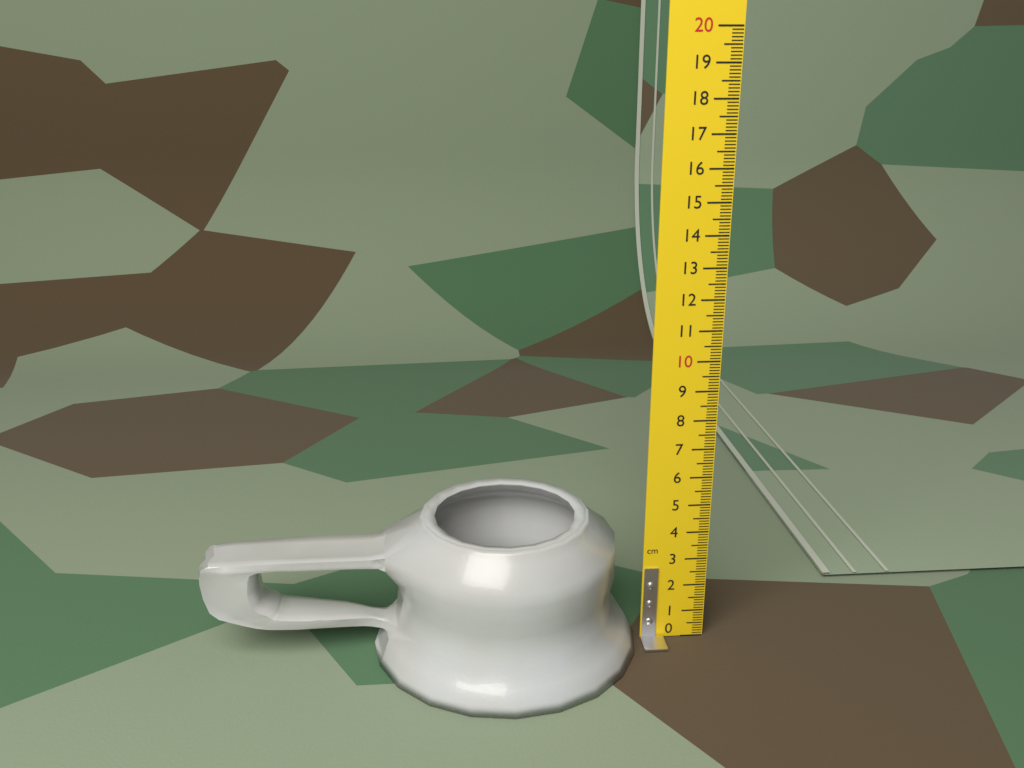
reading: 4.8 cm
